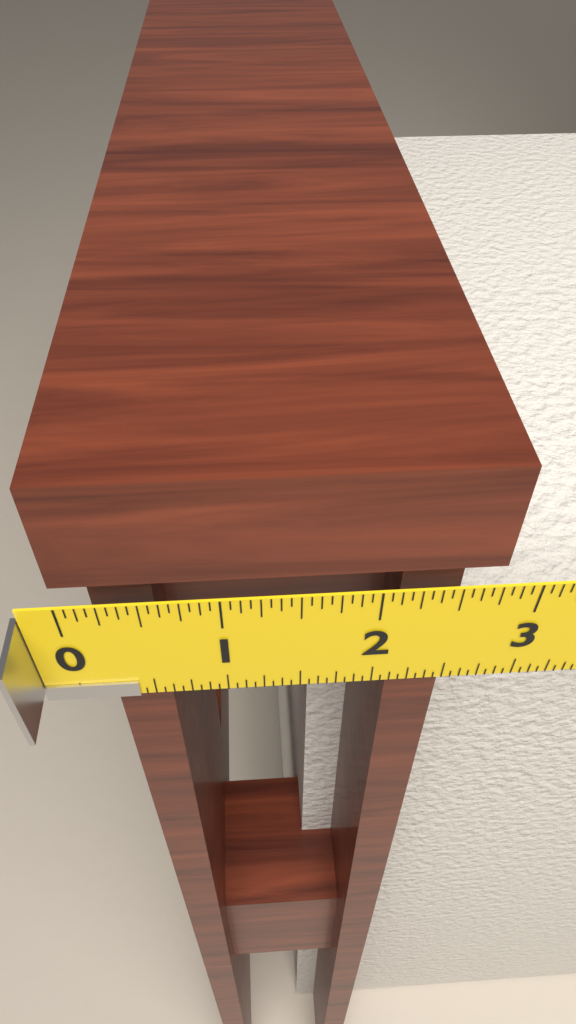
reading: 2.7500 in
